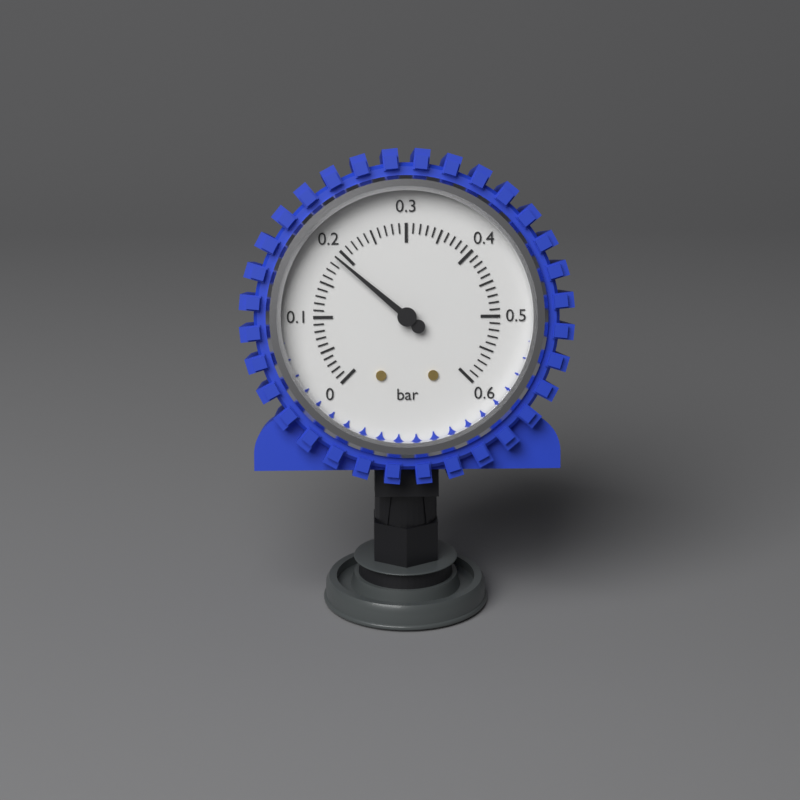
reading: 0.19 bar
